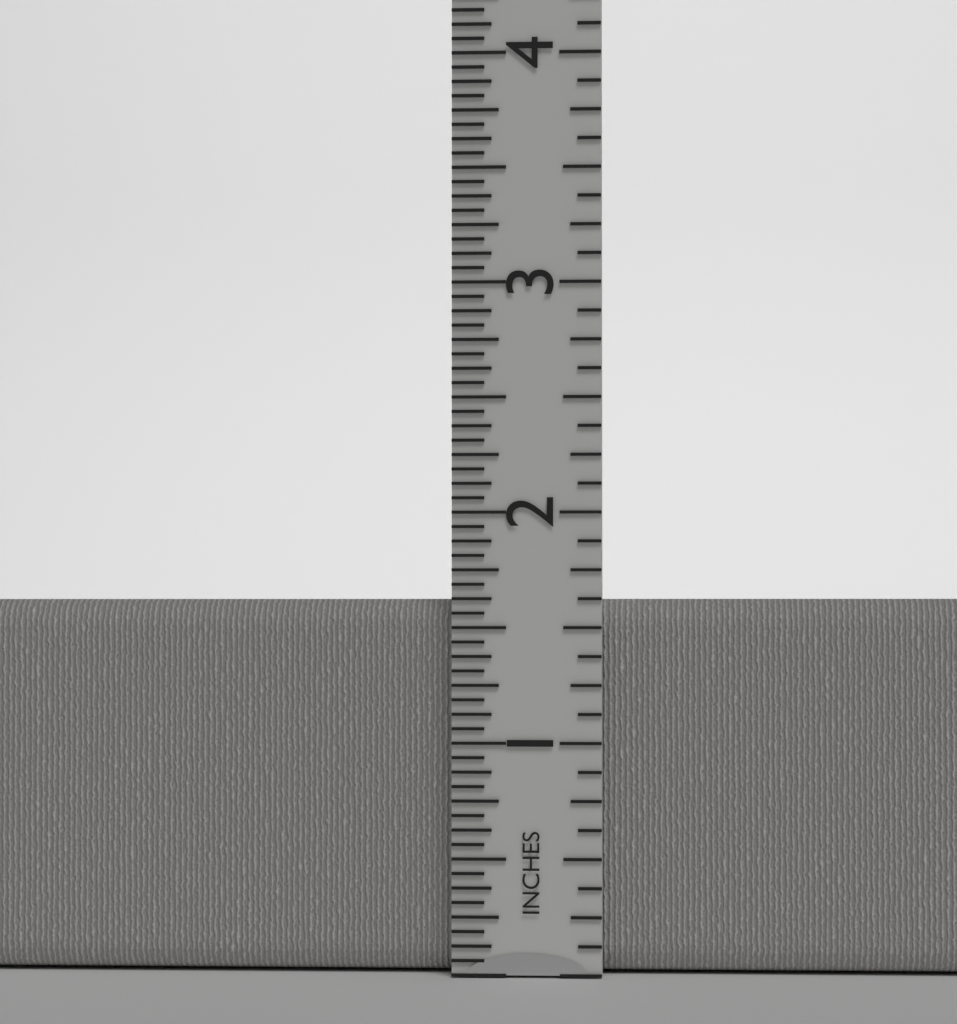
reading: 1.6250 in
